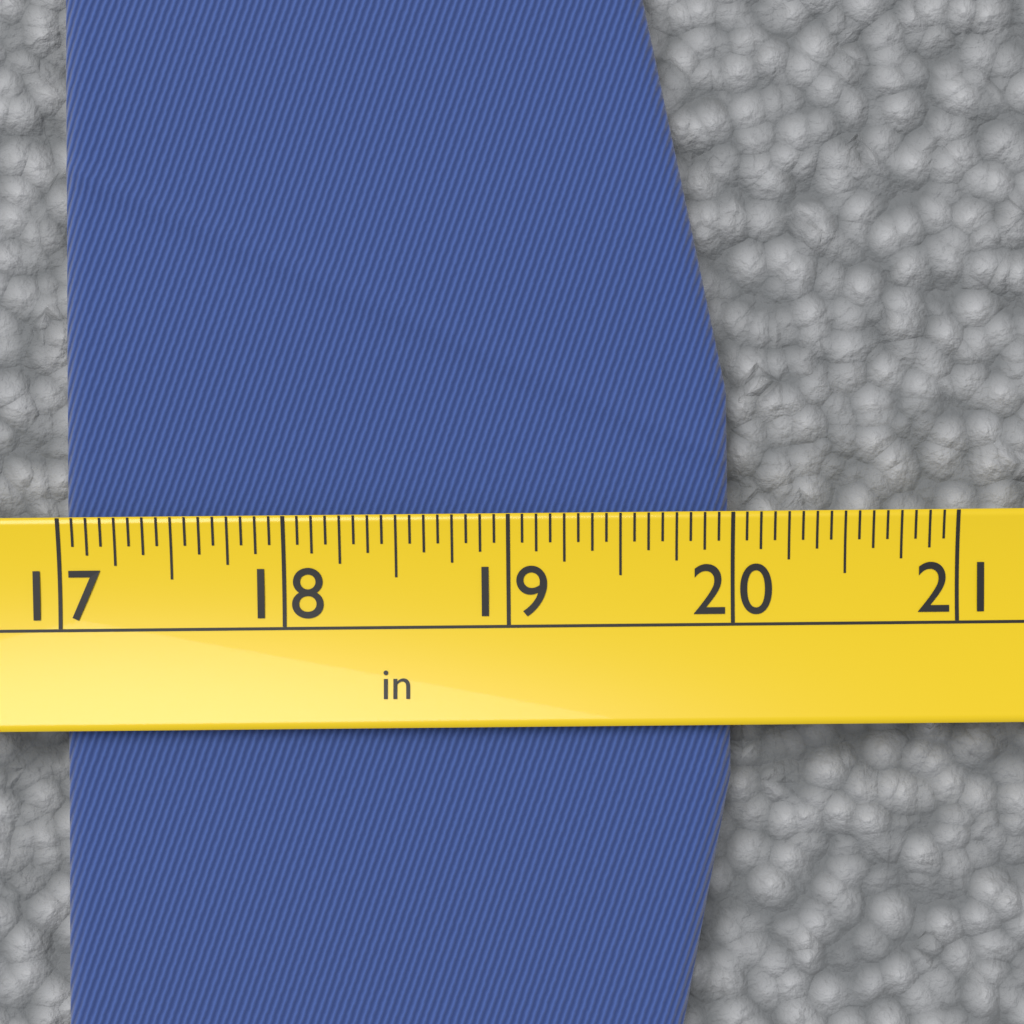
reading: 20.0000 in
